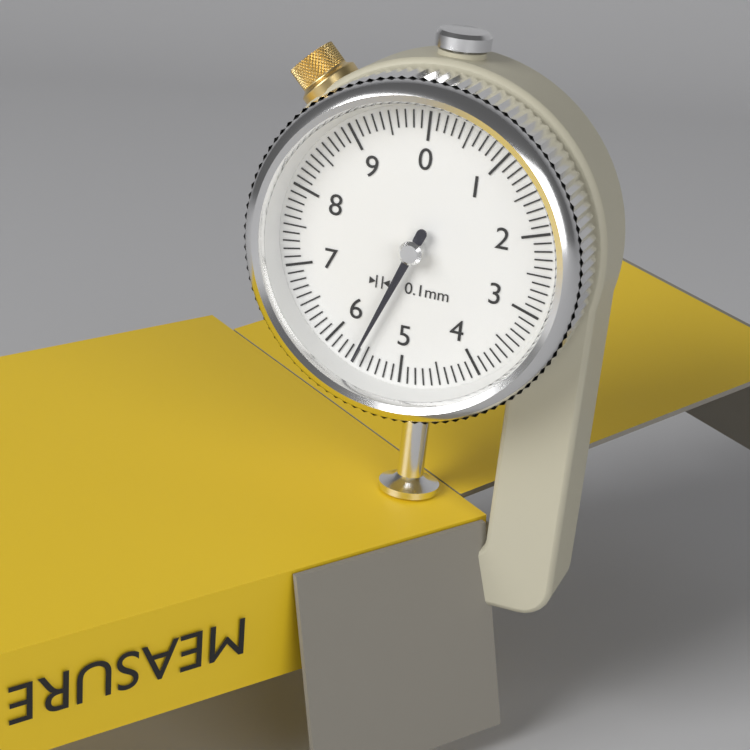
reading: 5.6 mm
